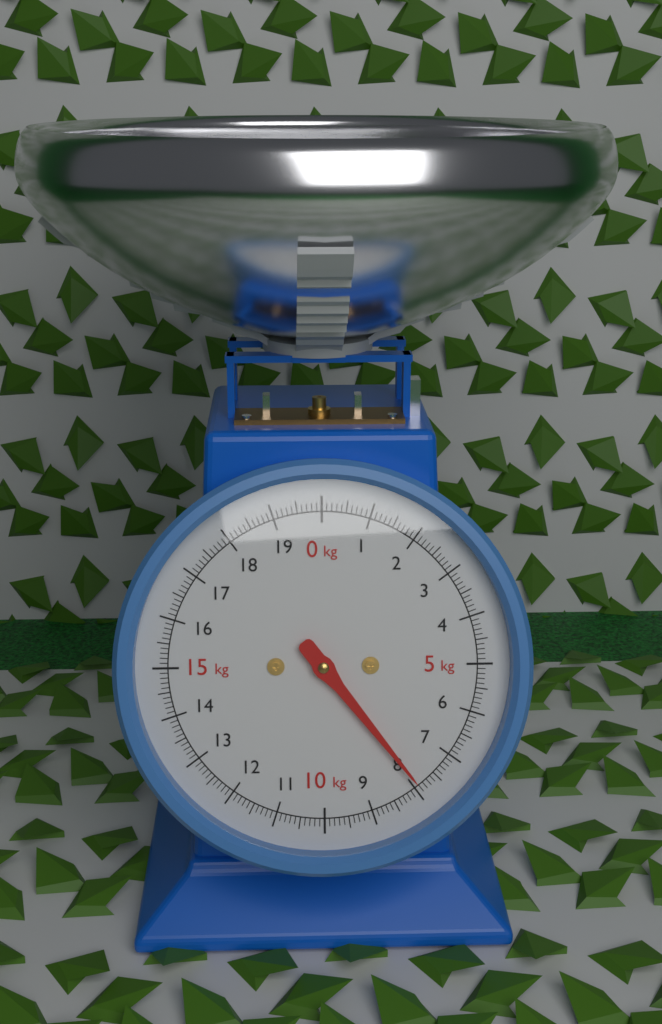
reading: 7.9 kg
